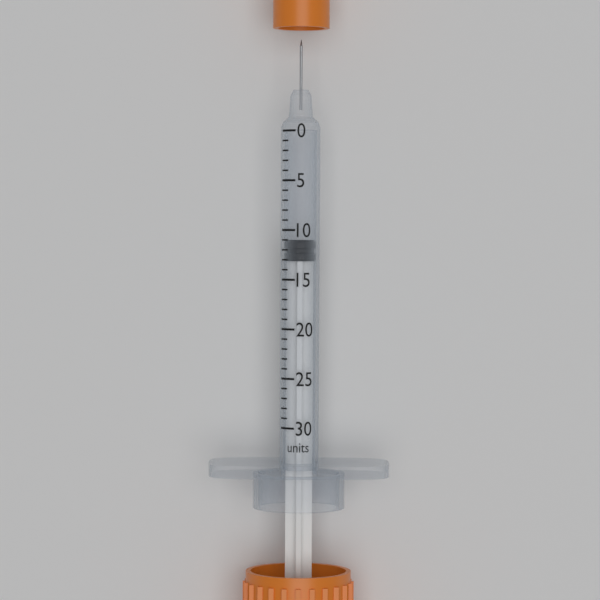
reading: 11 units
